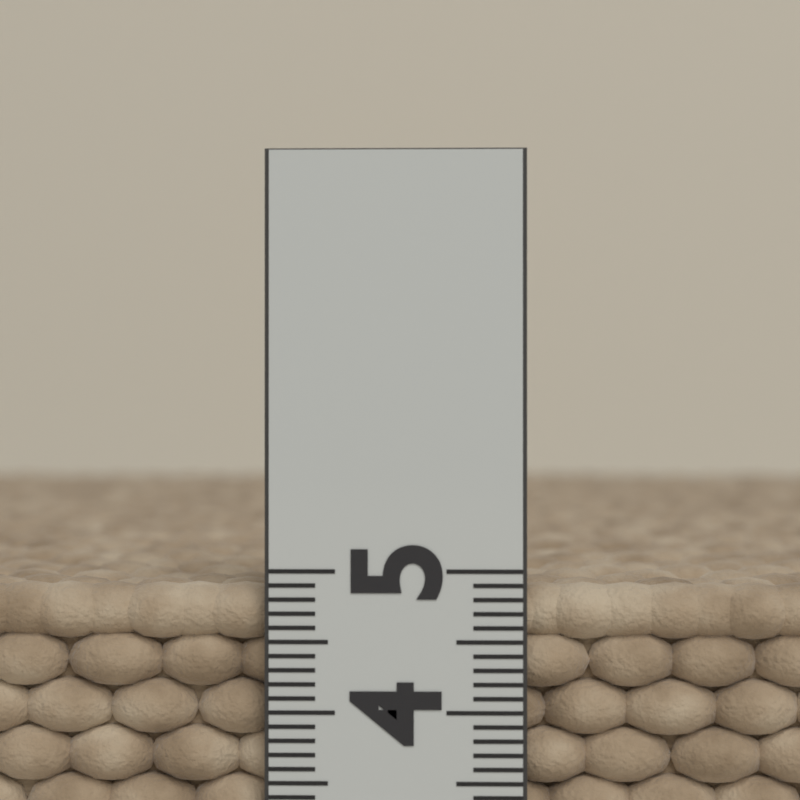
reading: 4.9 (no unit)
